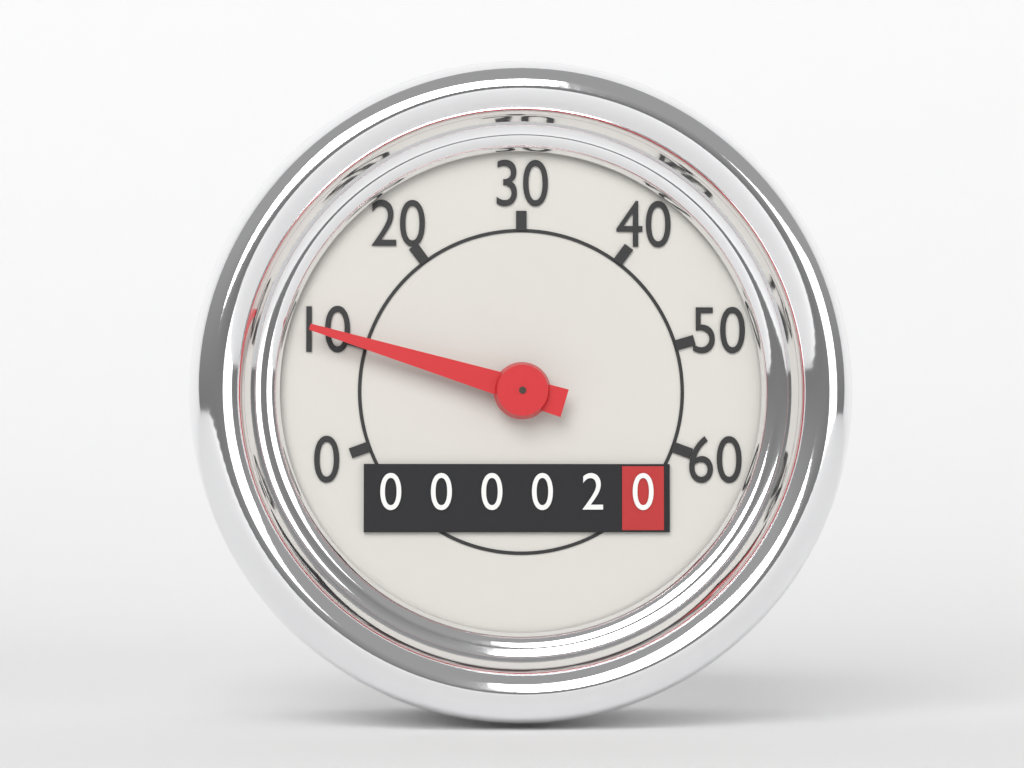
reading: 10 (no unit)
